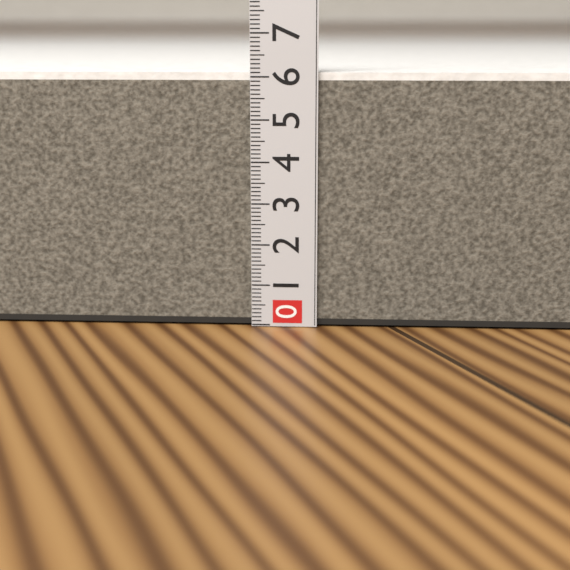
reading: 6.1 (no unit)
